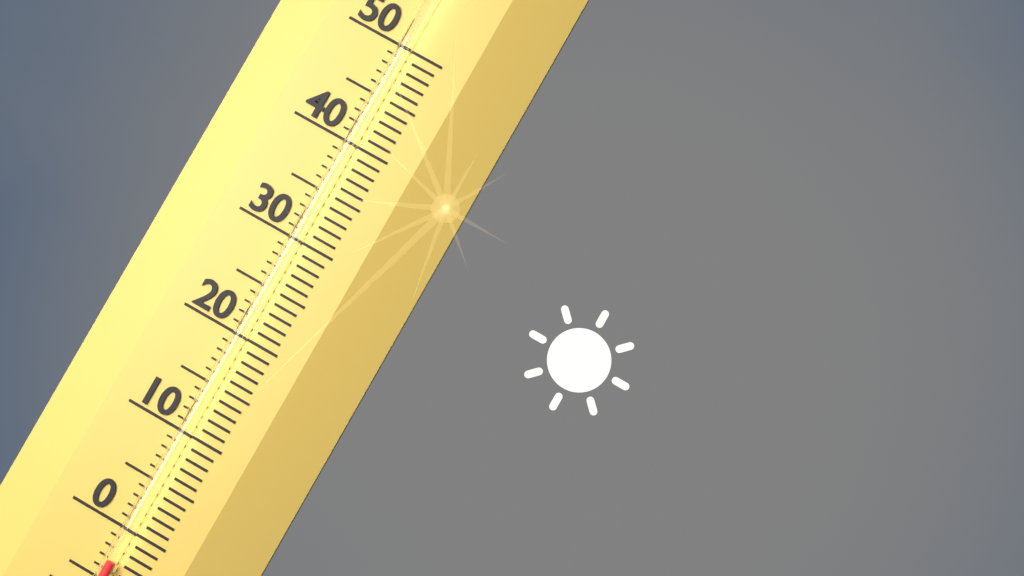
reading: -3 (no unit)
